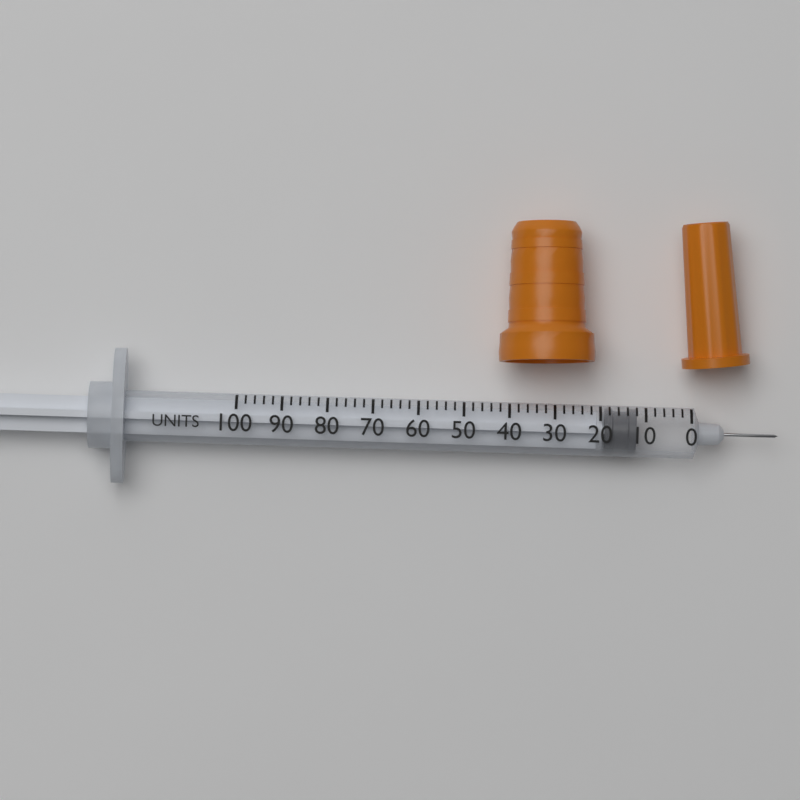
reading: 12 units
